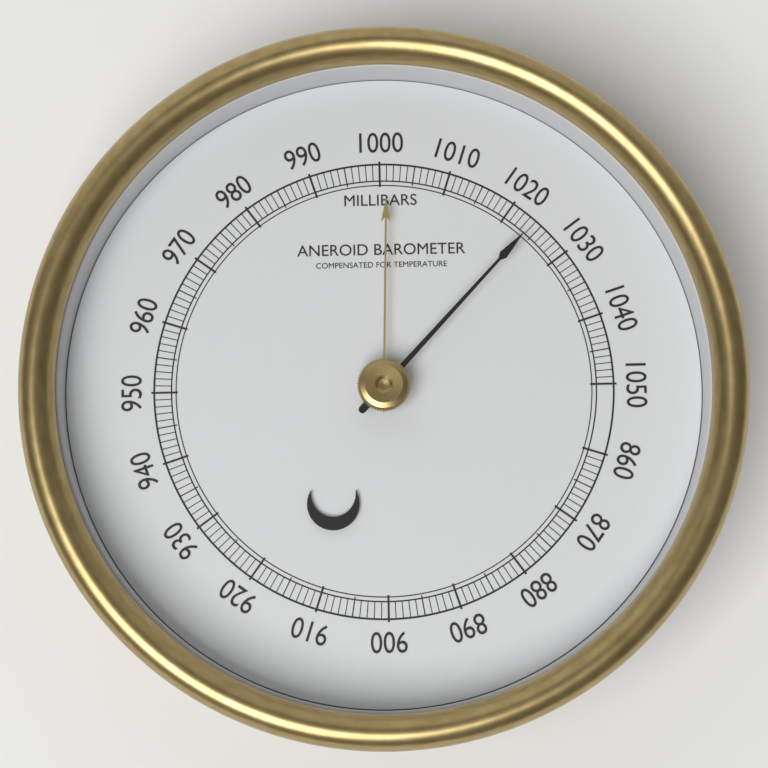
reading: 1024 mbar
